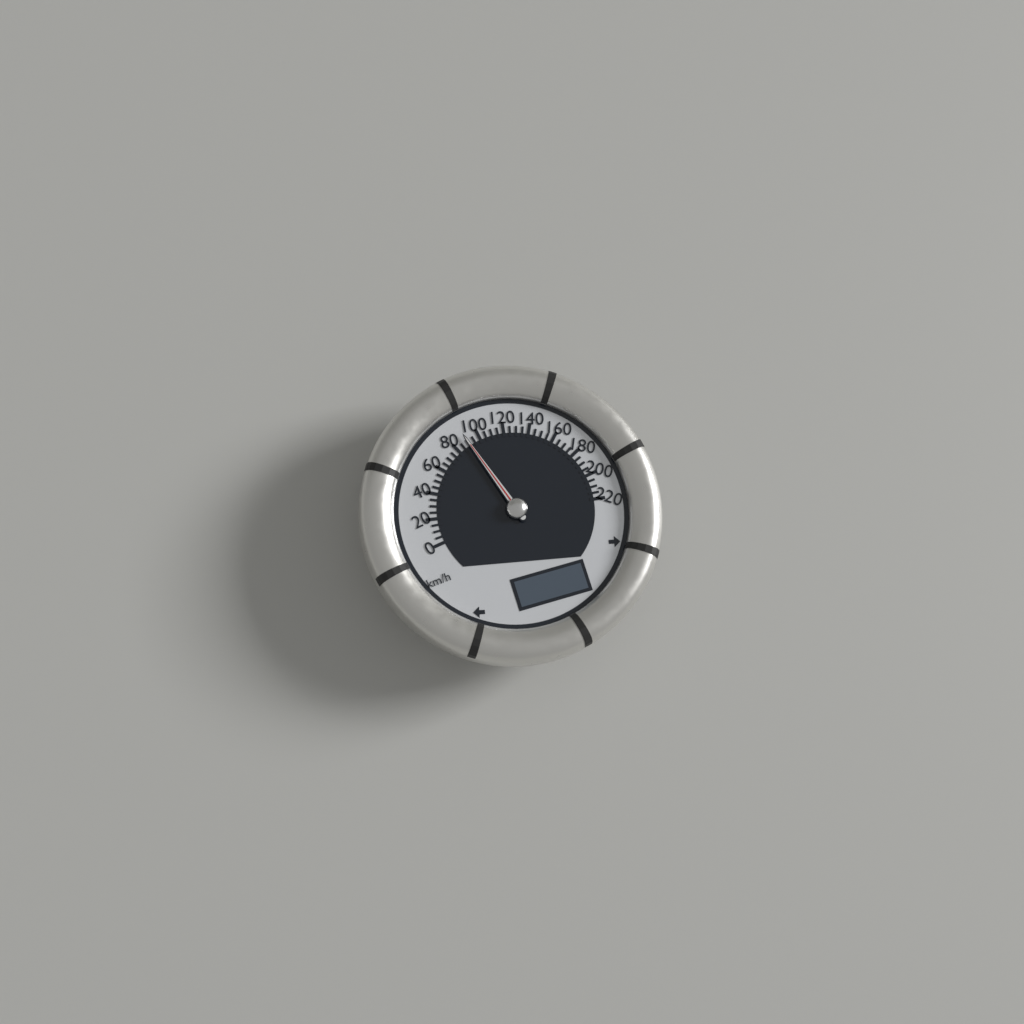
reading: 90 km/h
